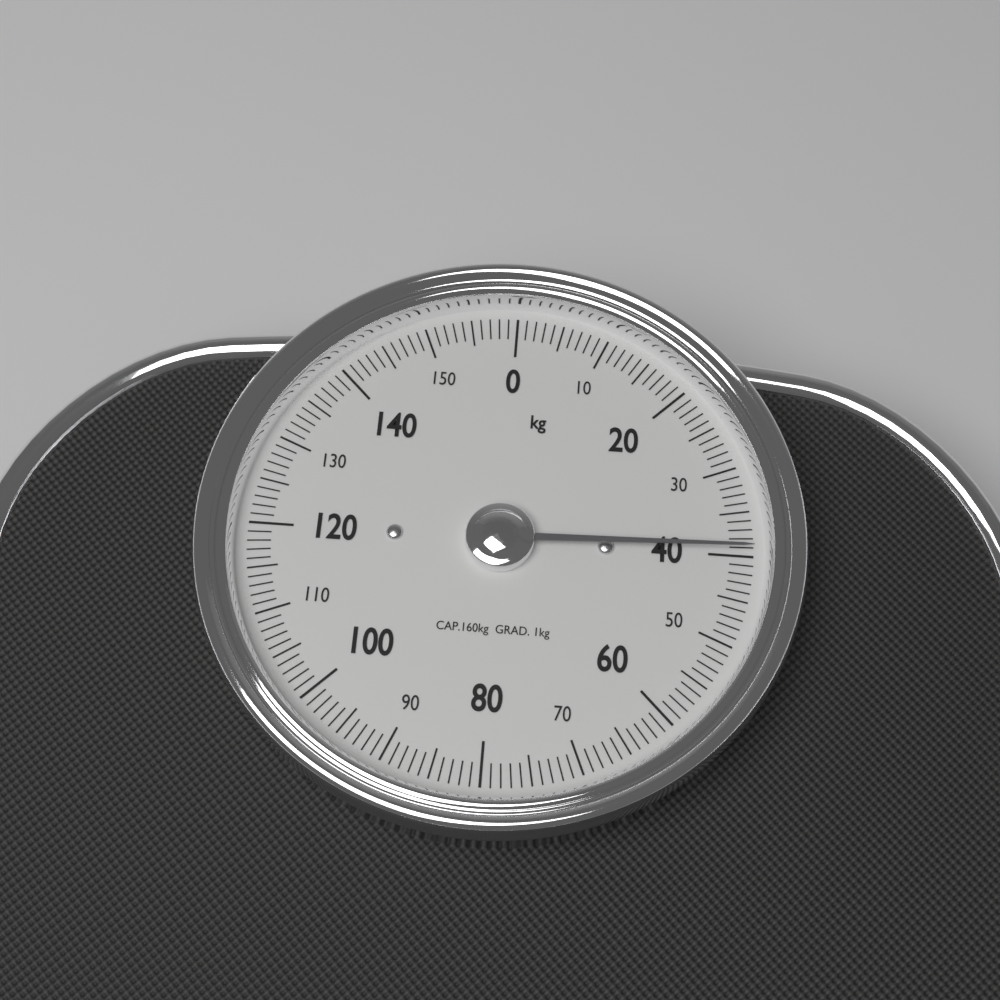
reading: 39 kg
